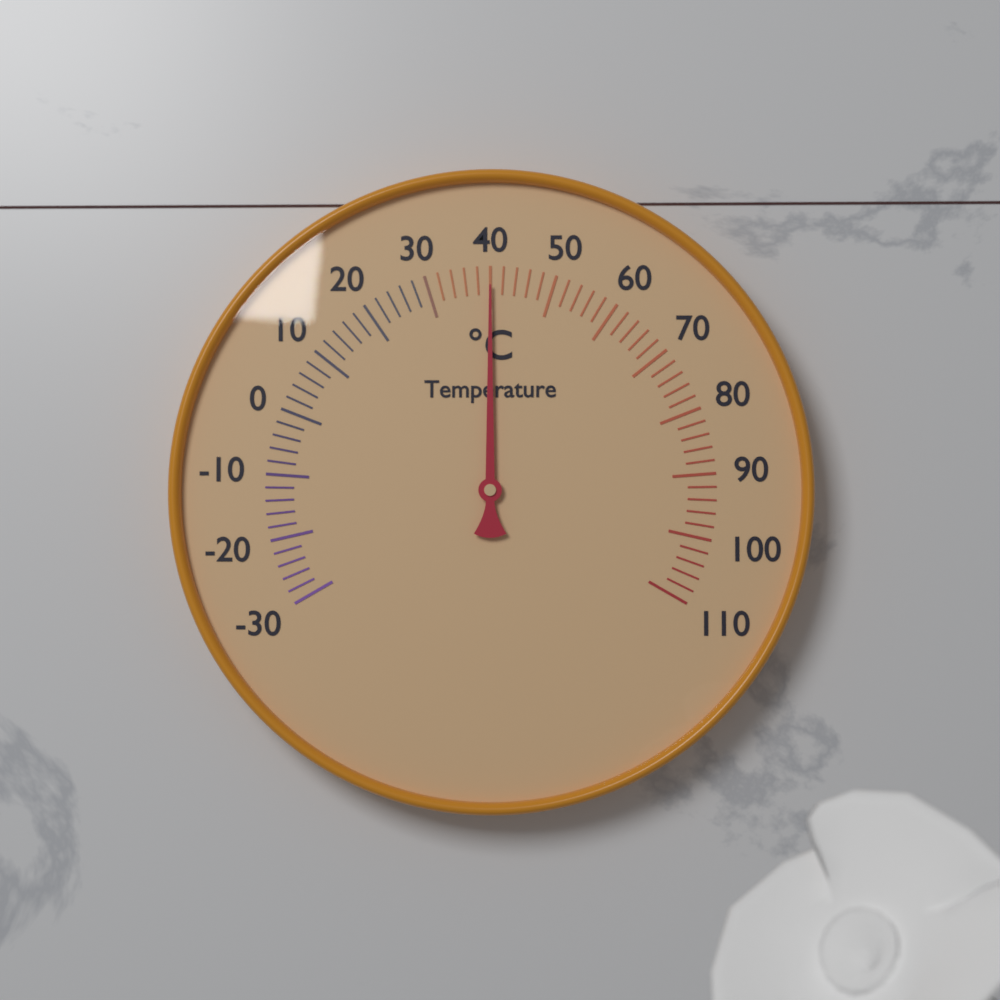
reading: 40 °C
